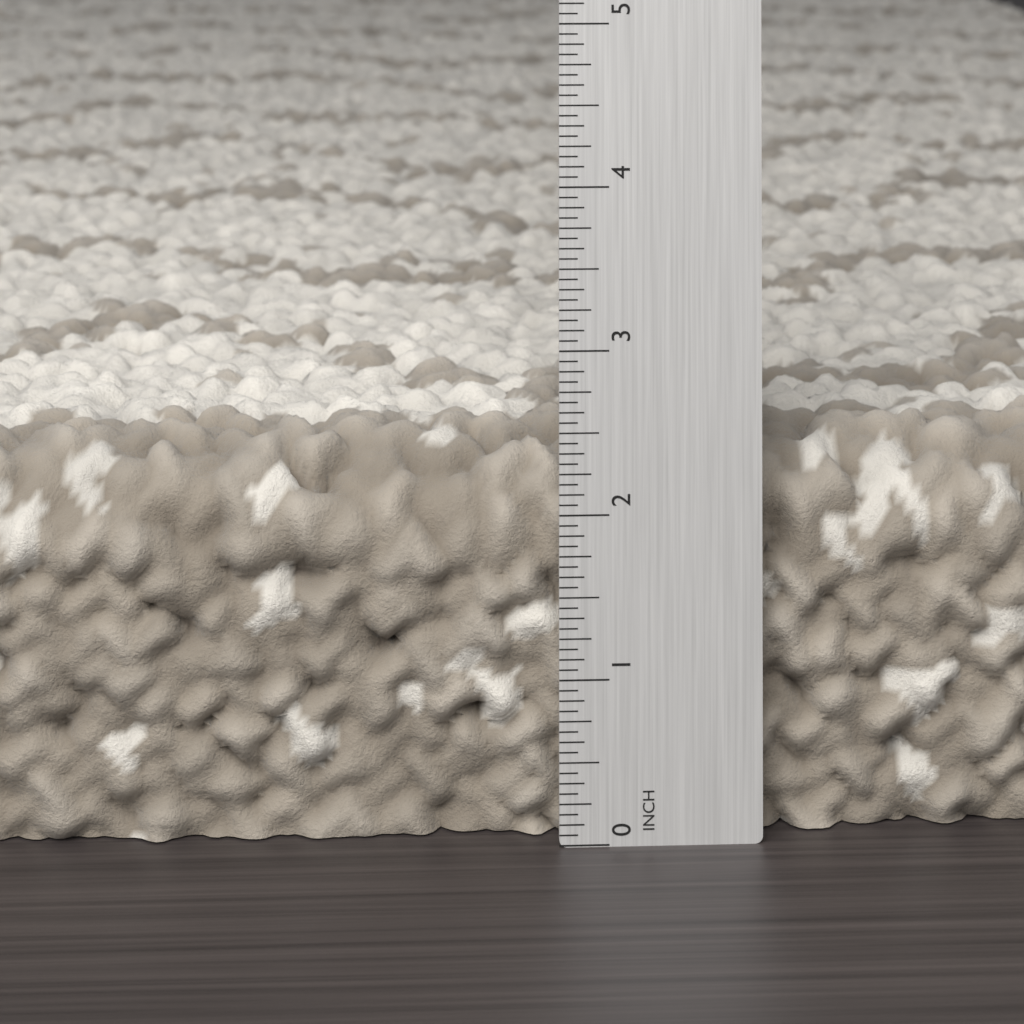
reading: 2.4375 in
